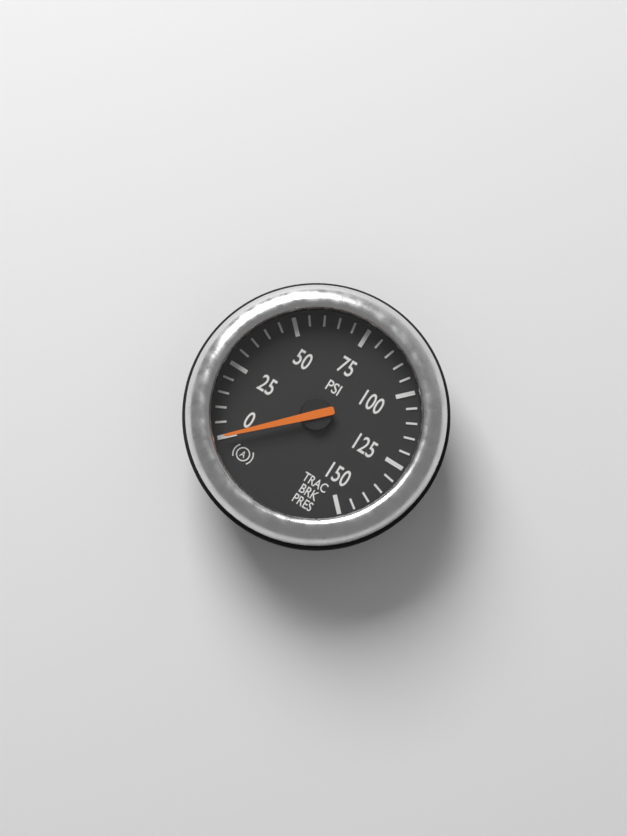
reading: 0 psi
